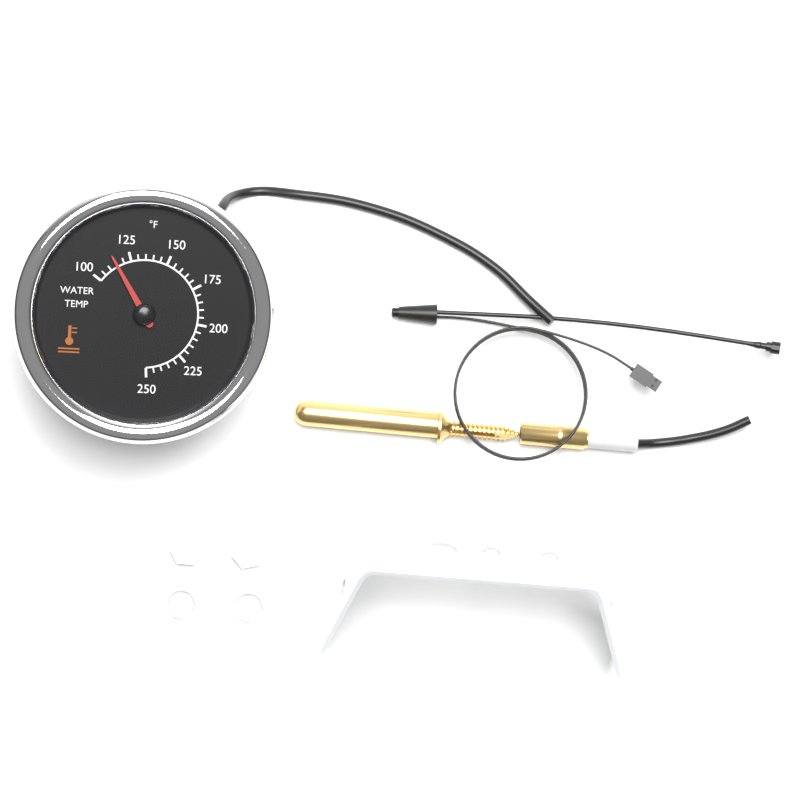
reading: 115 °F
